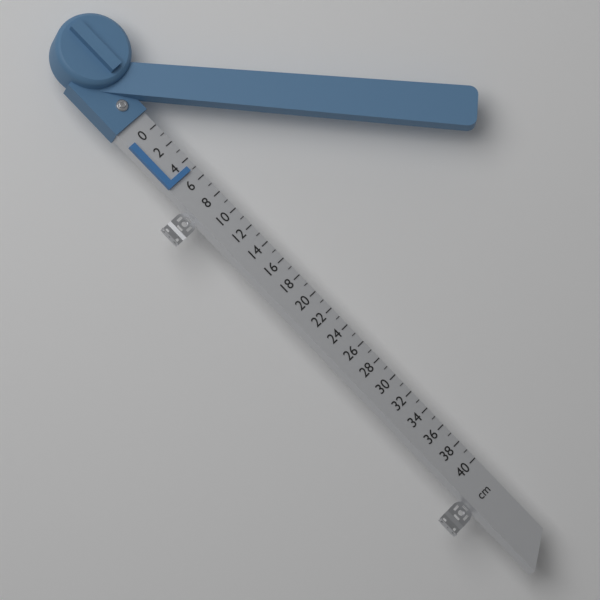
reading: 5 cm
